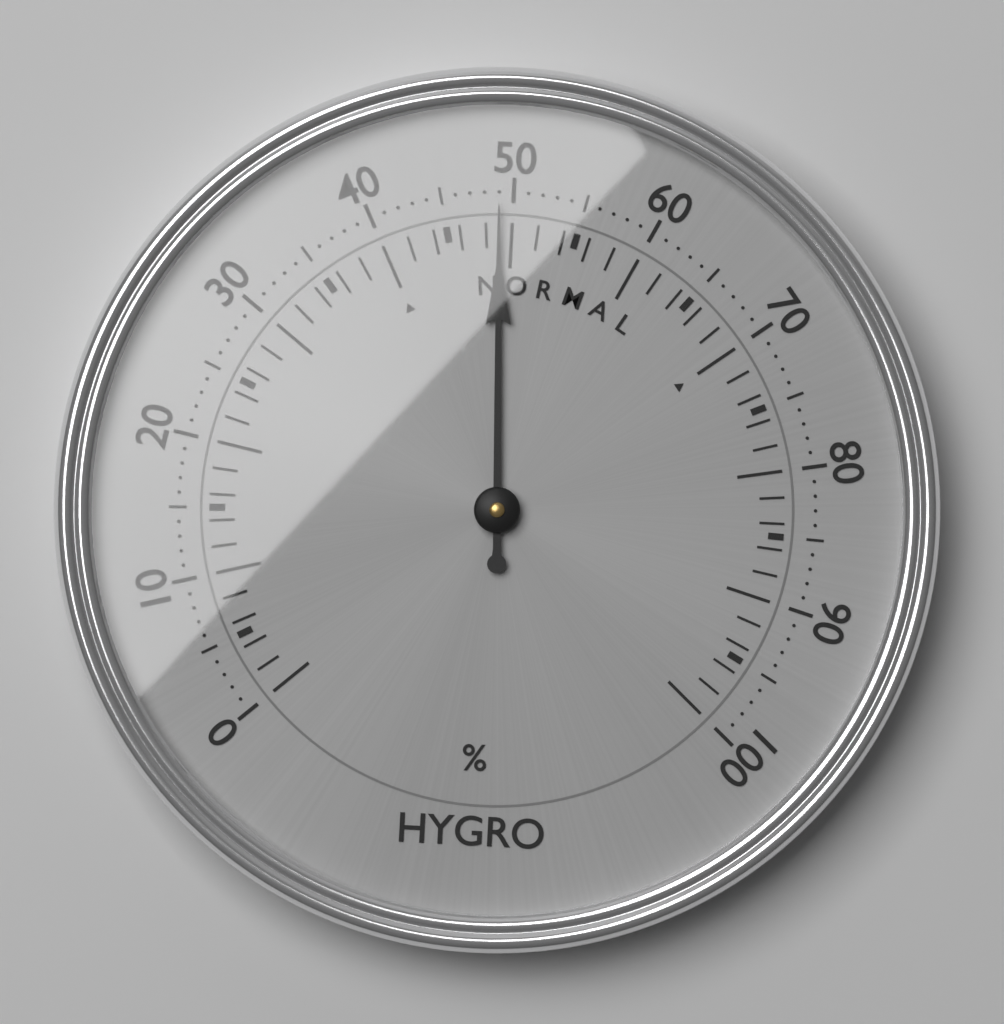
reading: 49 %
